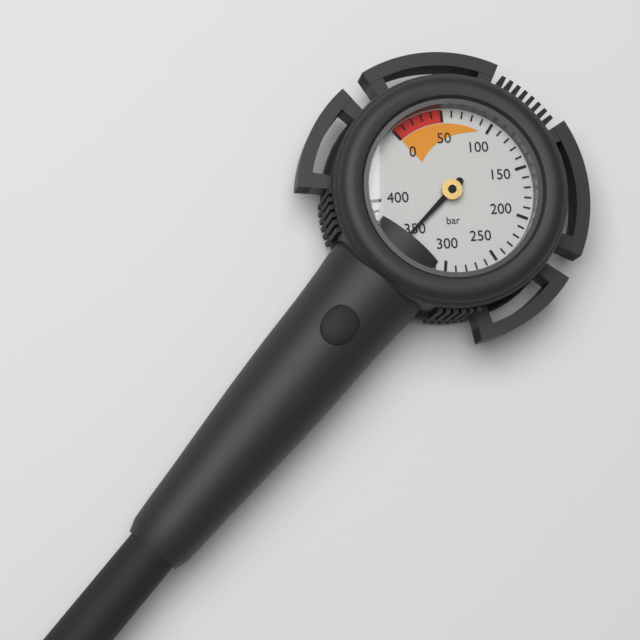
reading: 350 bar
